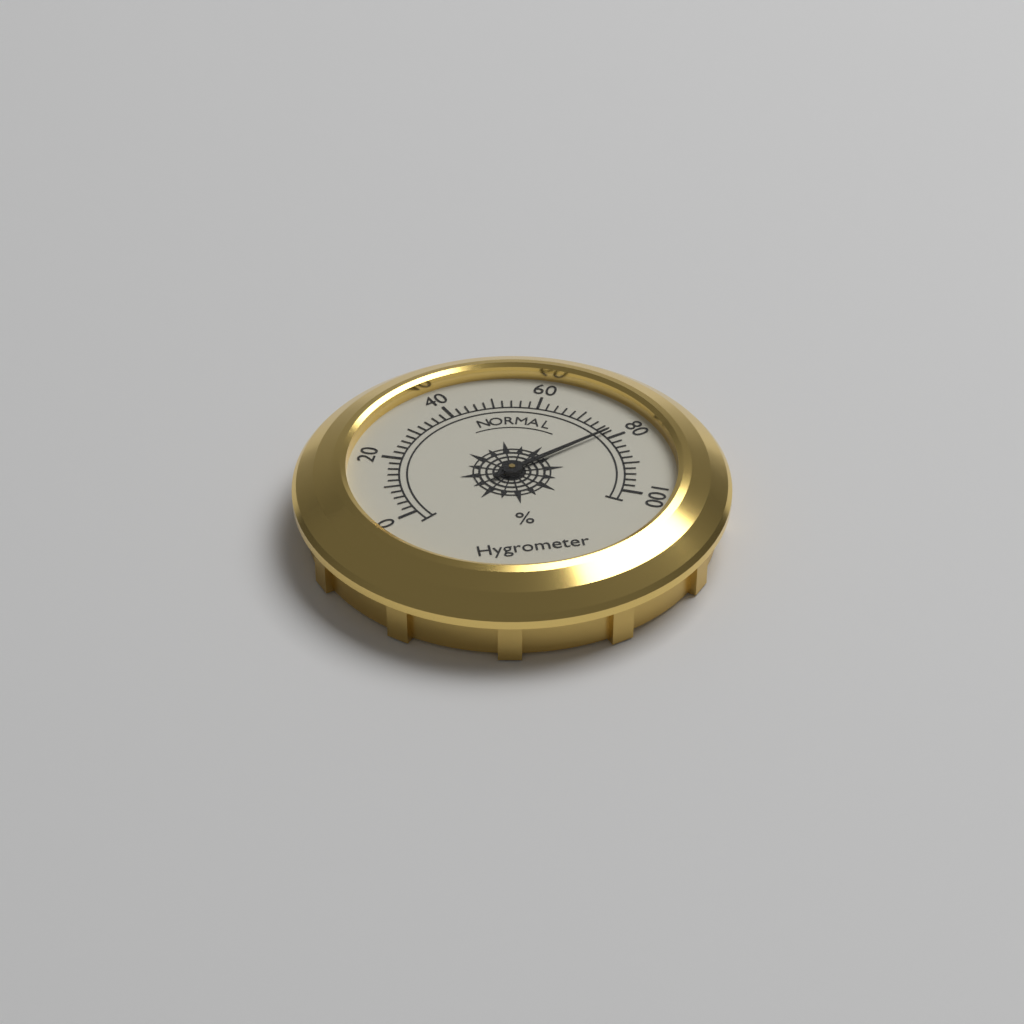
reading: 78 %
